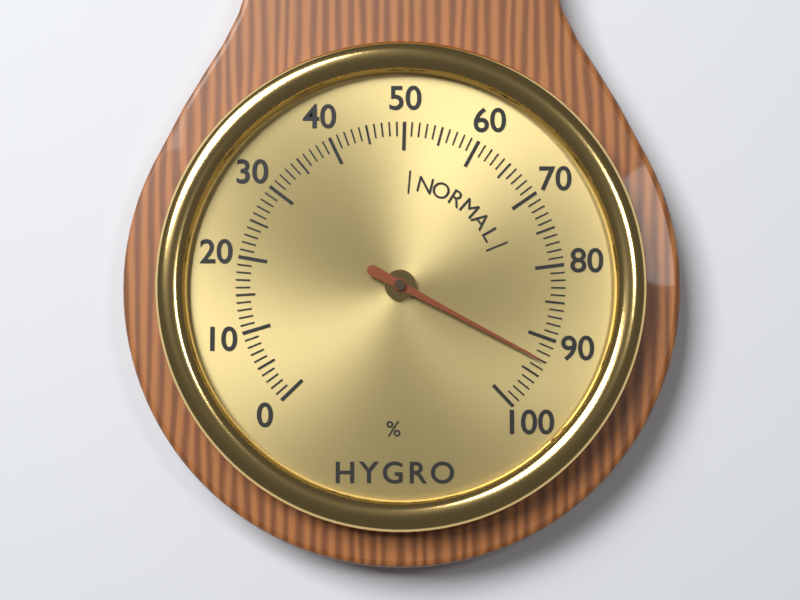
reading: 93 %
